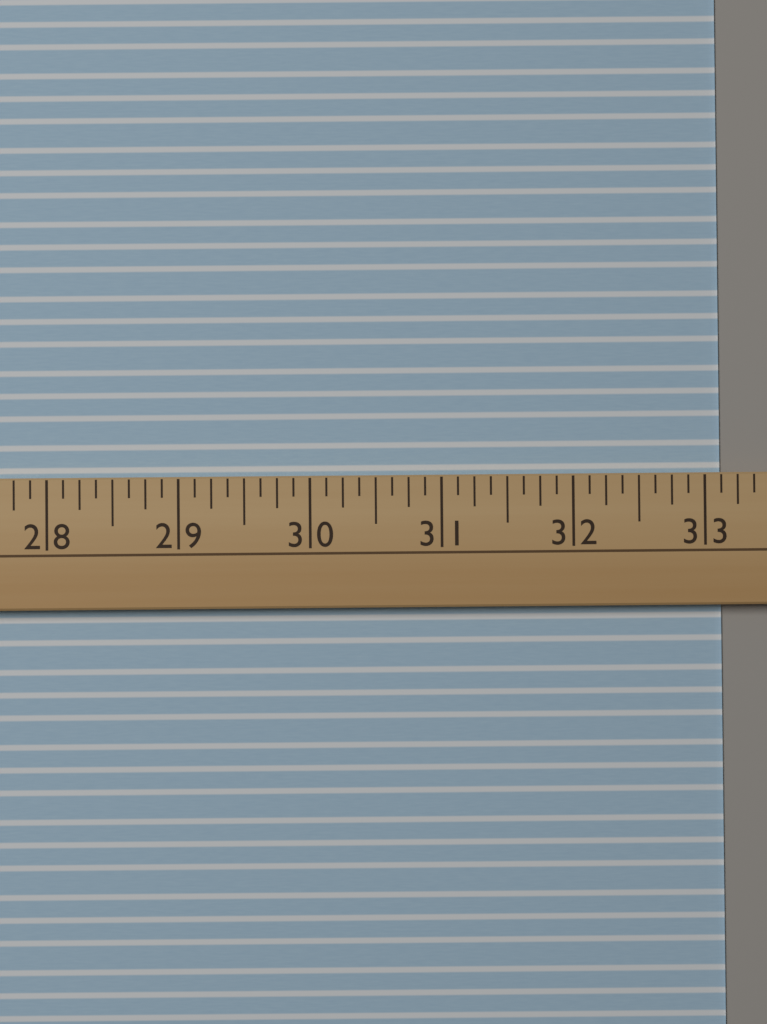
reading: 33.125 (no unit)
